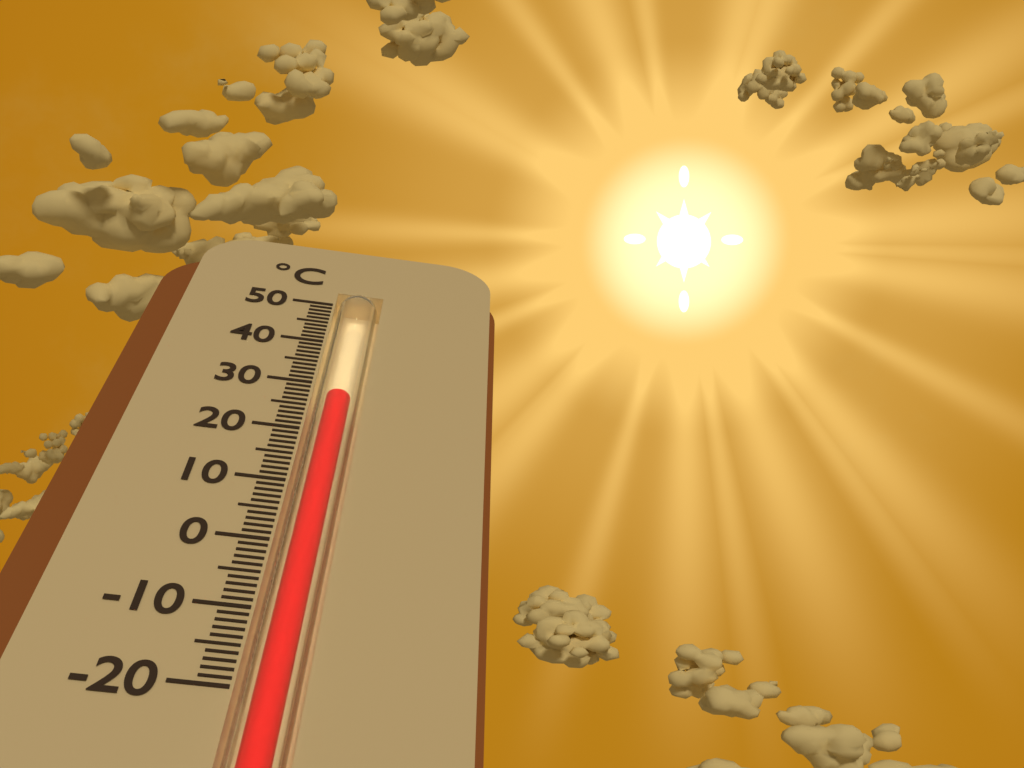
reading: 28 °C
